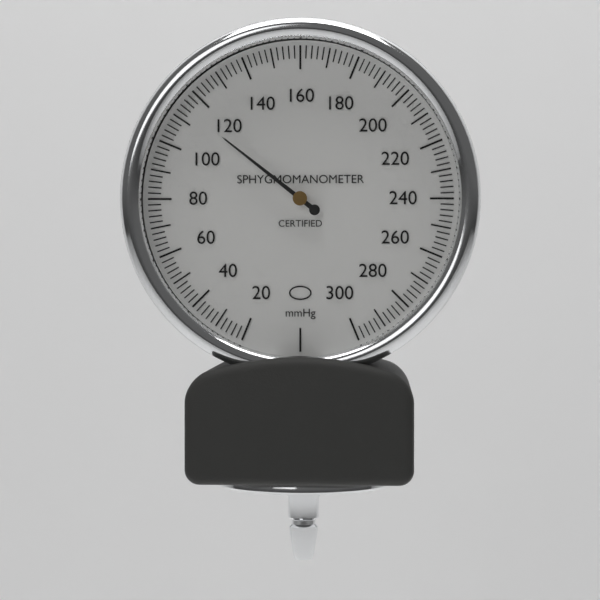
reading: 114 mmHg
